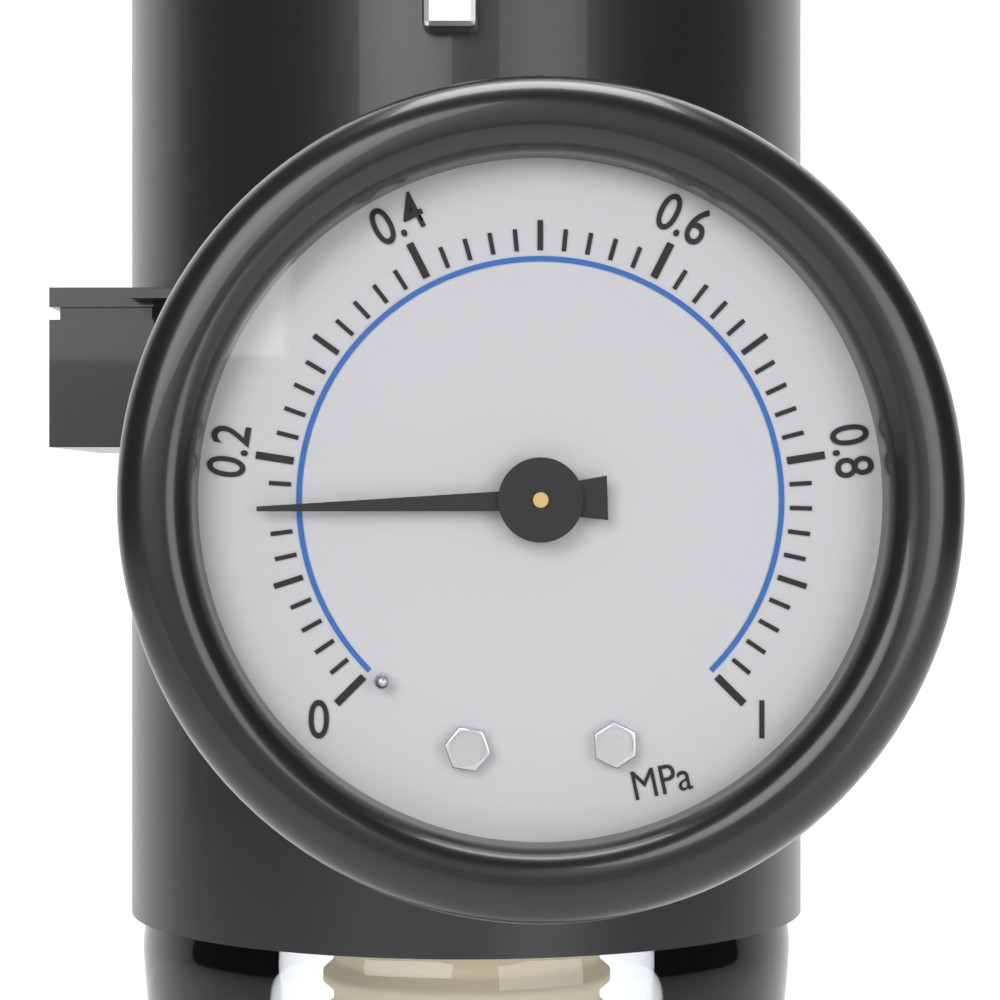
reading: 0.16 MPa
